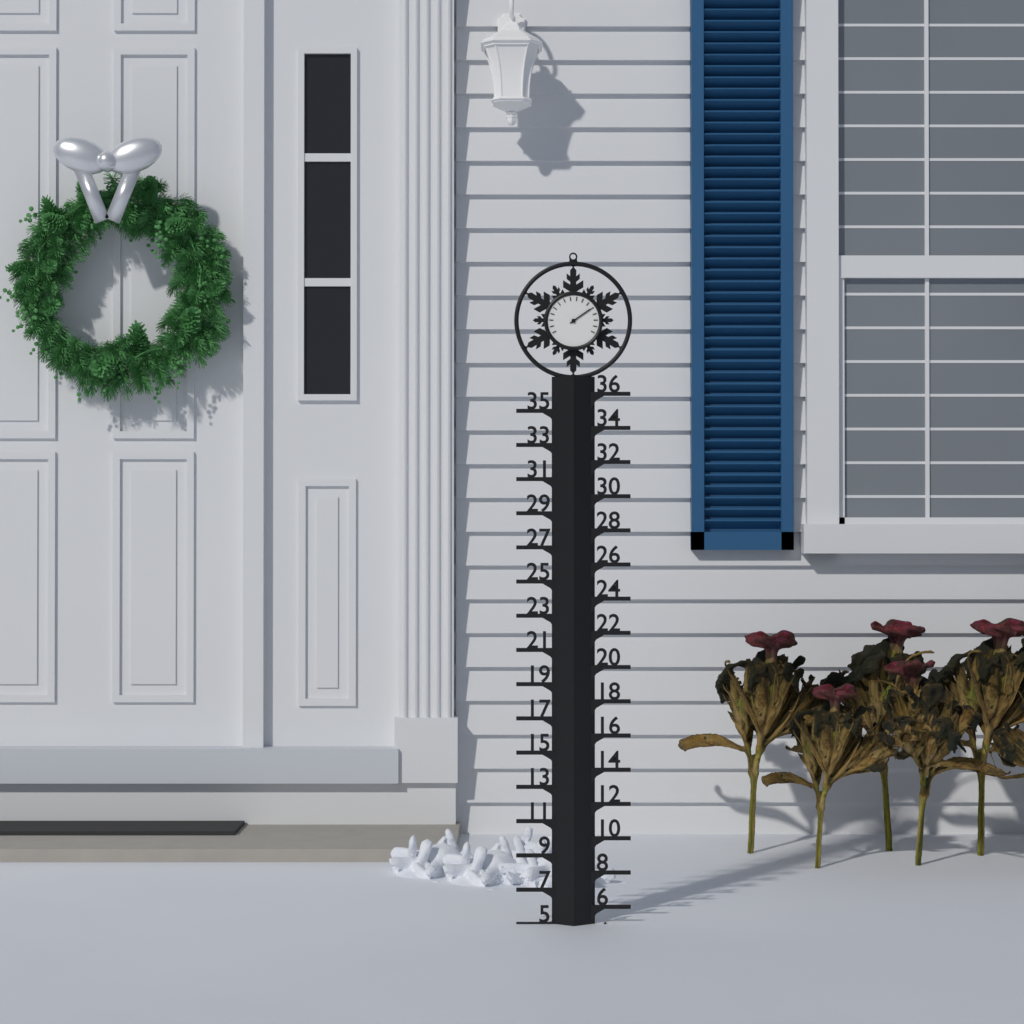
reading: 5 (no unit)
